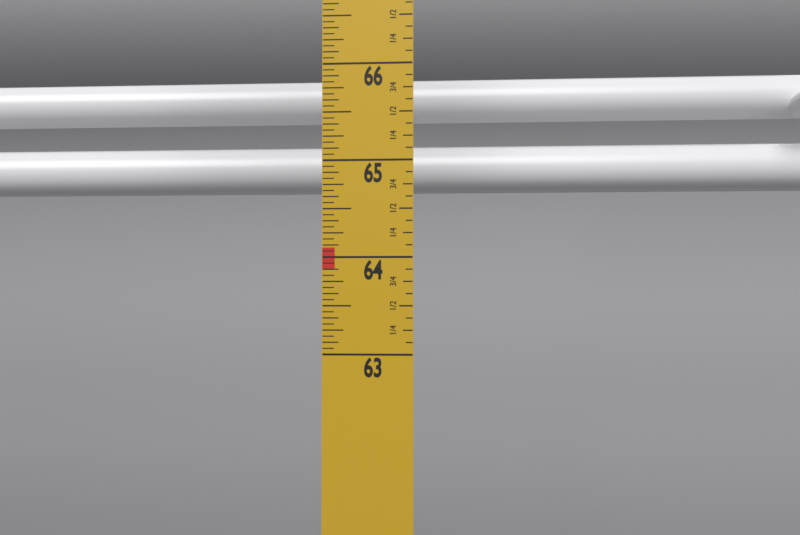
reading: 64.1875 in
